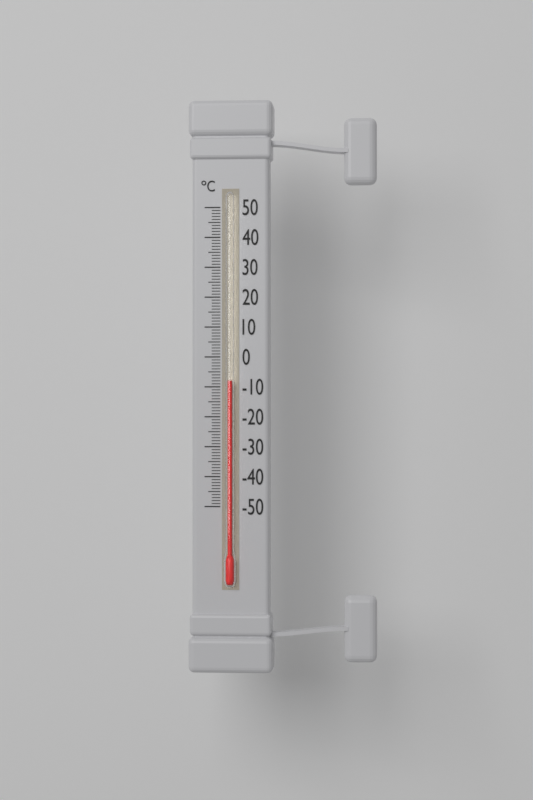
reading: -8 °C
